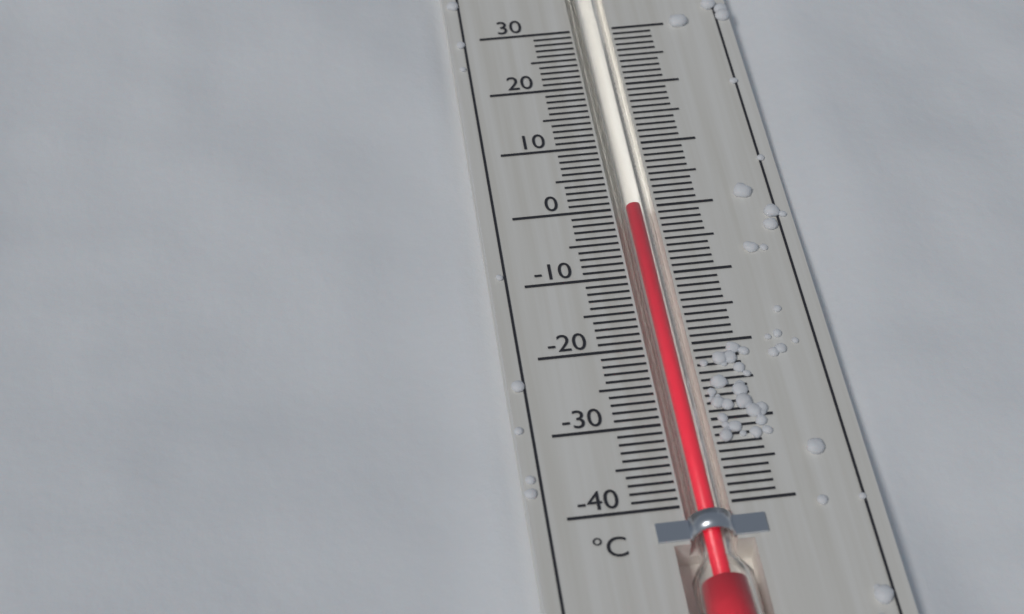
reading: 0 °C
